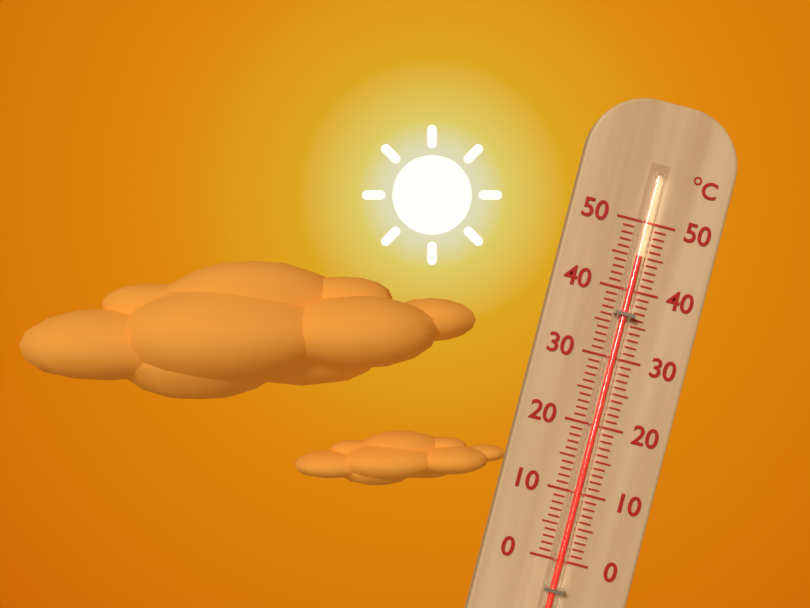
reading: 45 °C
